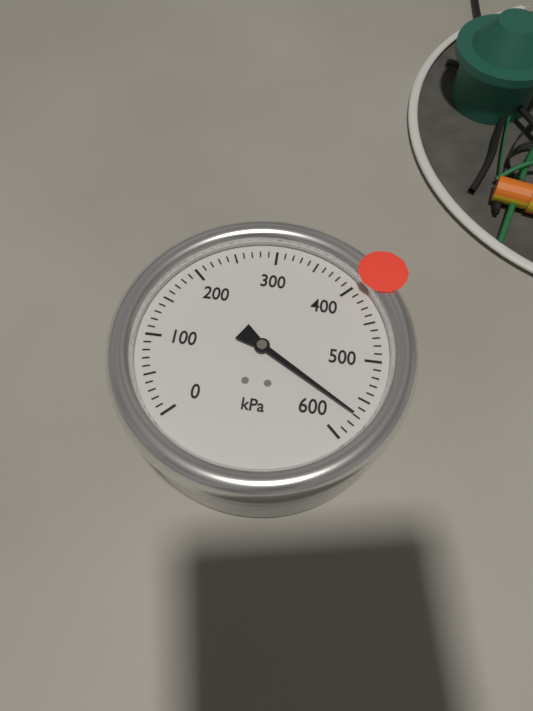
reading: 570 kPa
